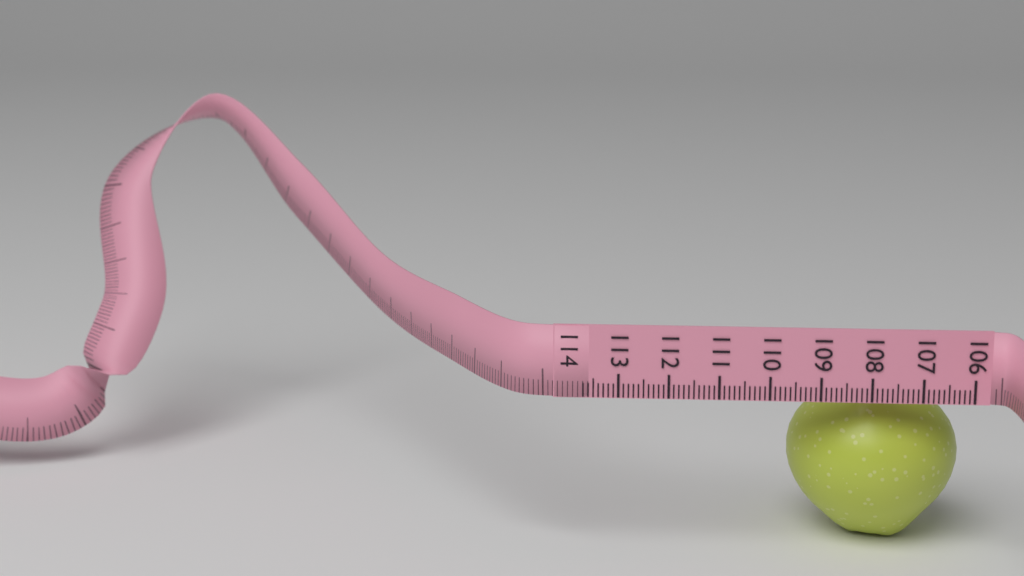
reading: 109.5 (no unit)
